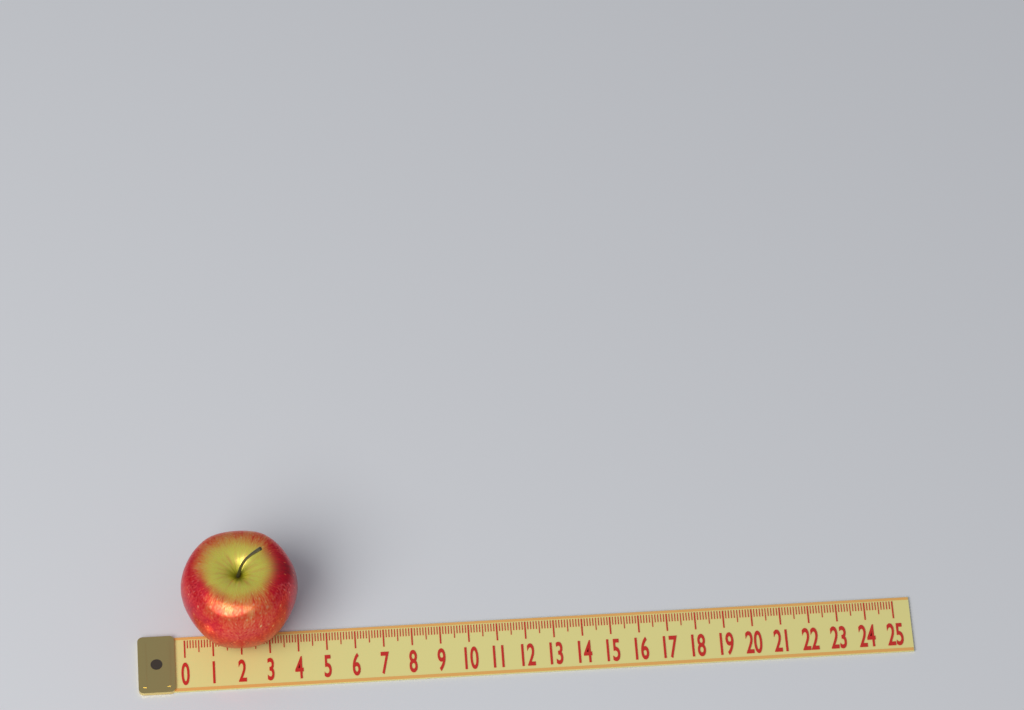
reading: 4.1 (no unit)
